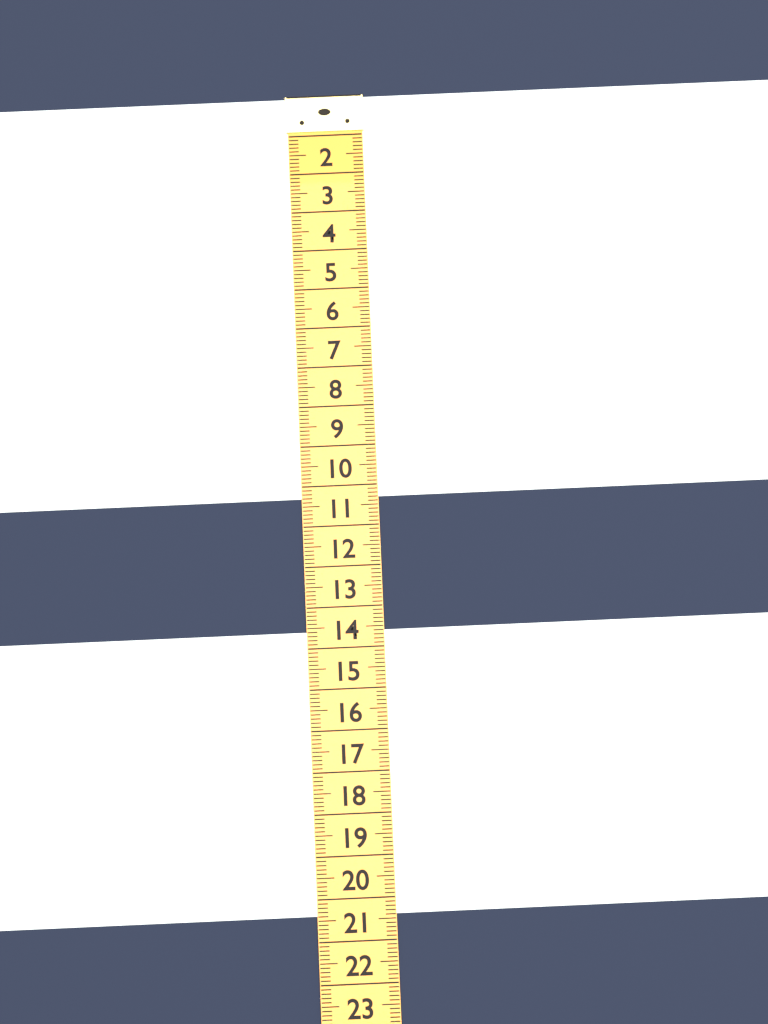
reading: 10.3 (no unit)
